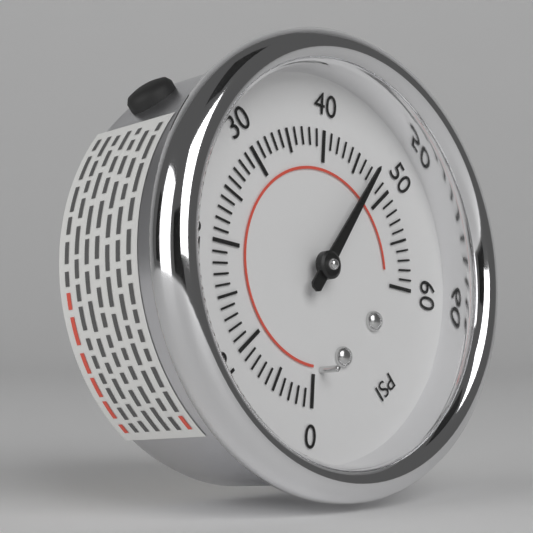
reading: 47 psi
